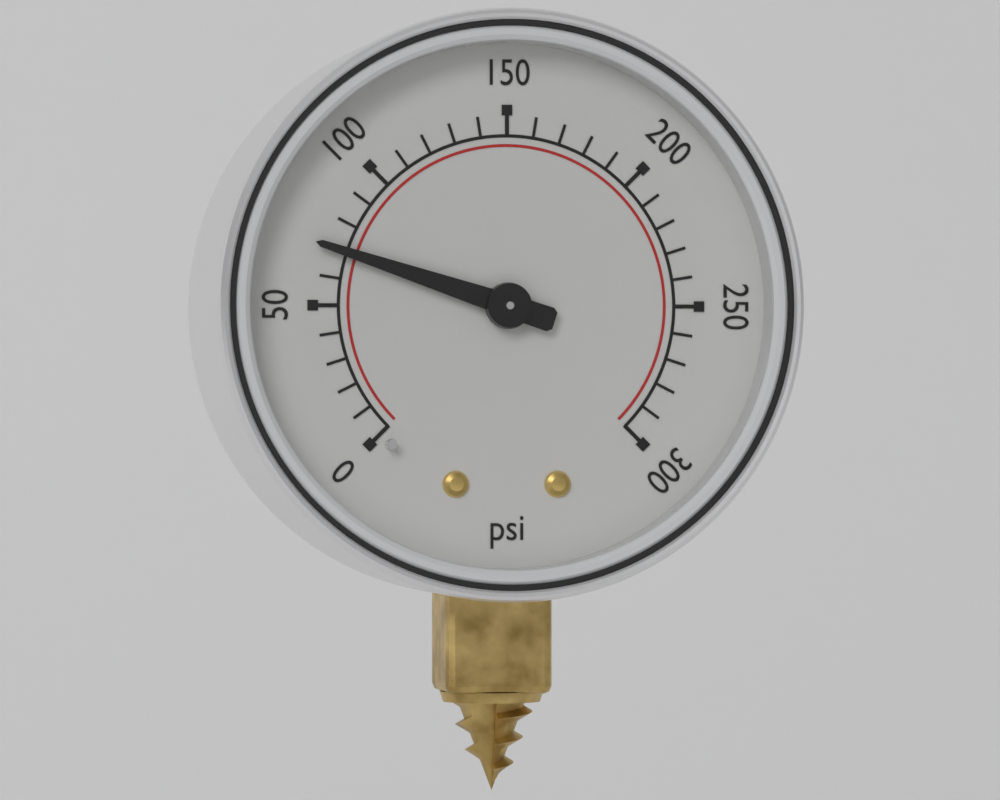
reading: 70 psi
